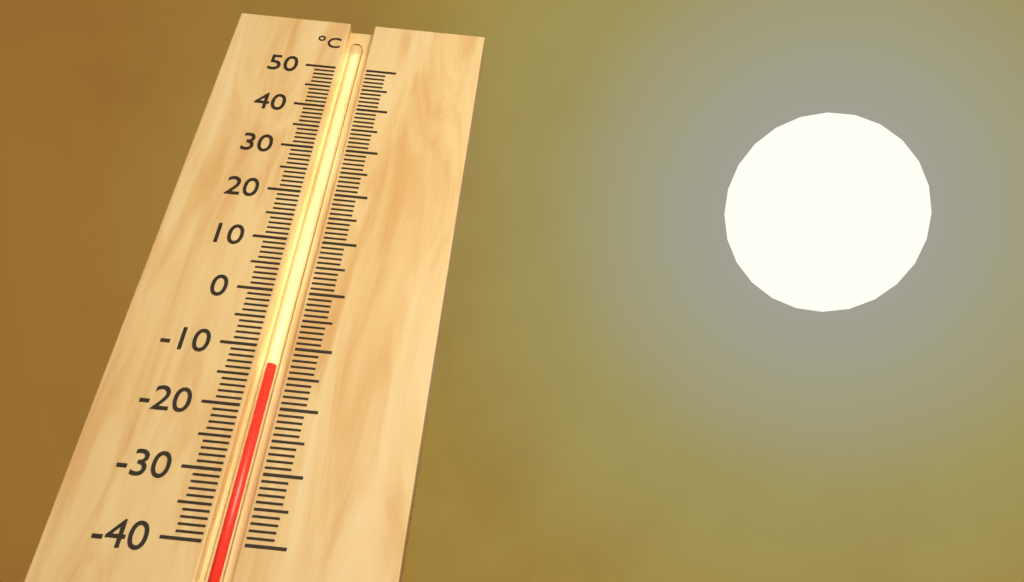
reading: -13 °C
